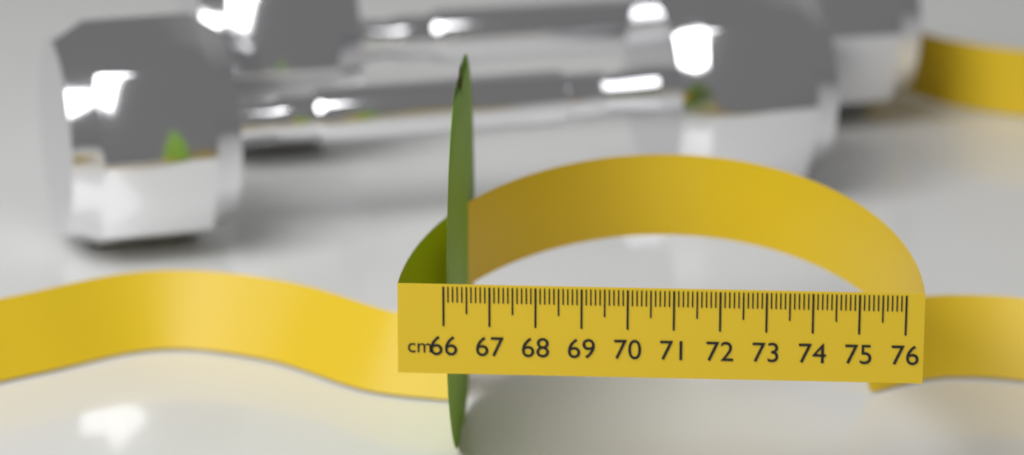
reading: 66.1 cm
